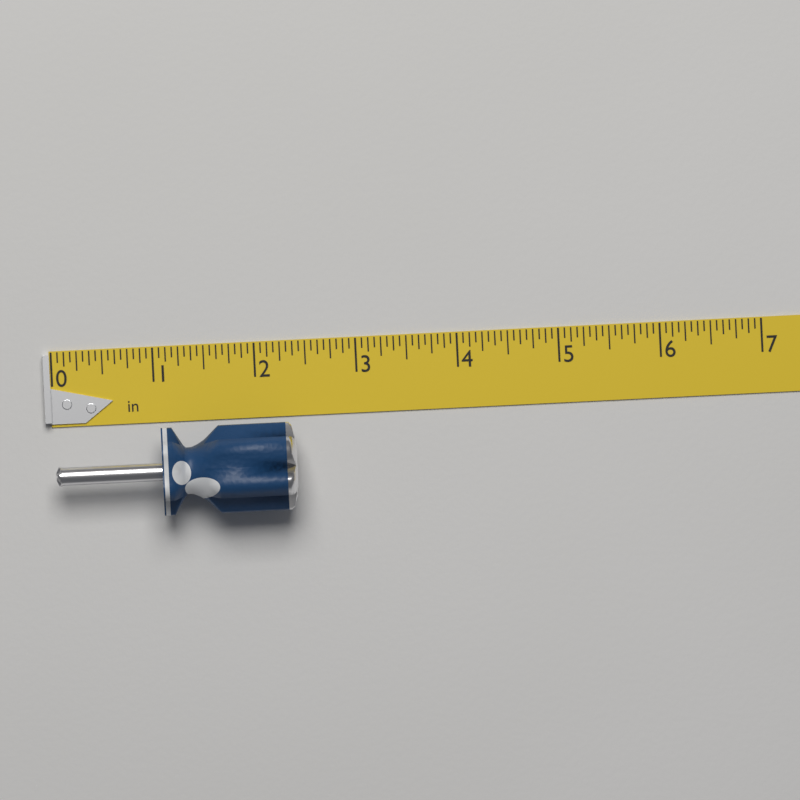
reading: 2.3750 in
